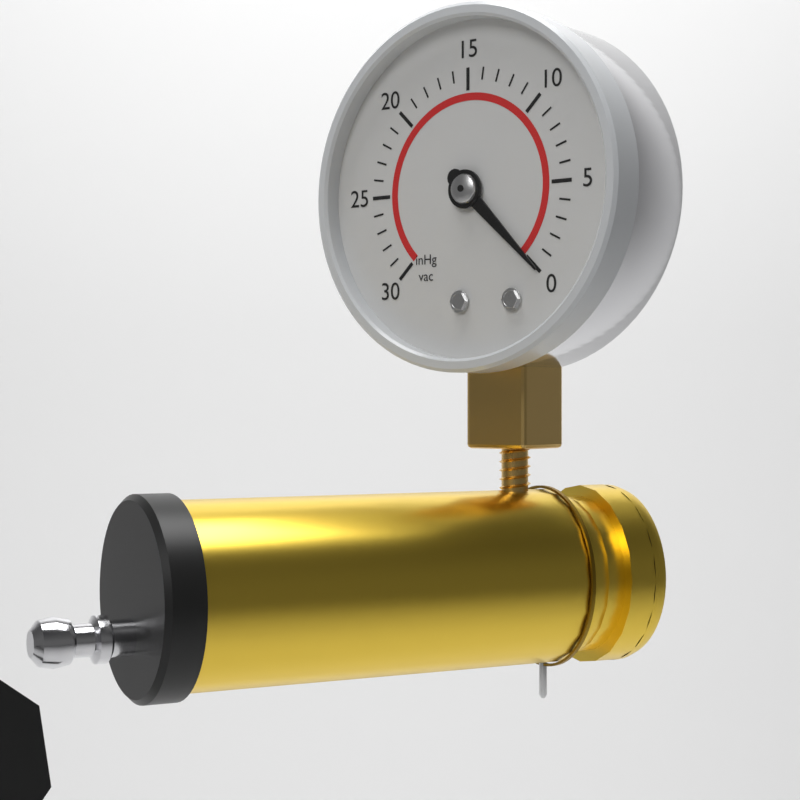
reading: 0 inHg
